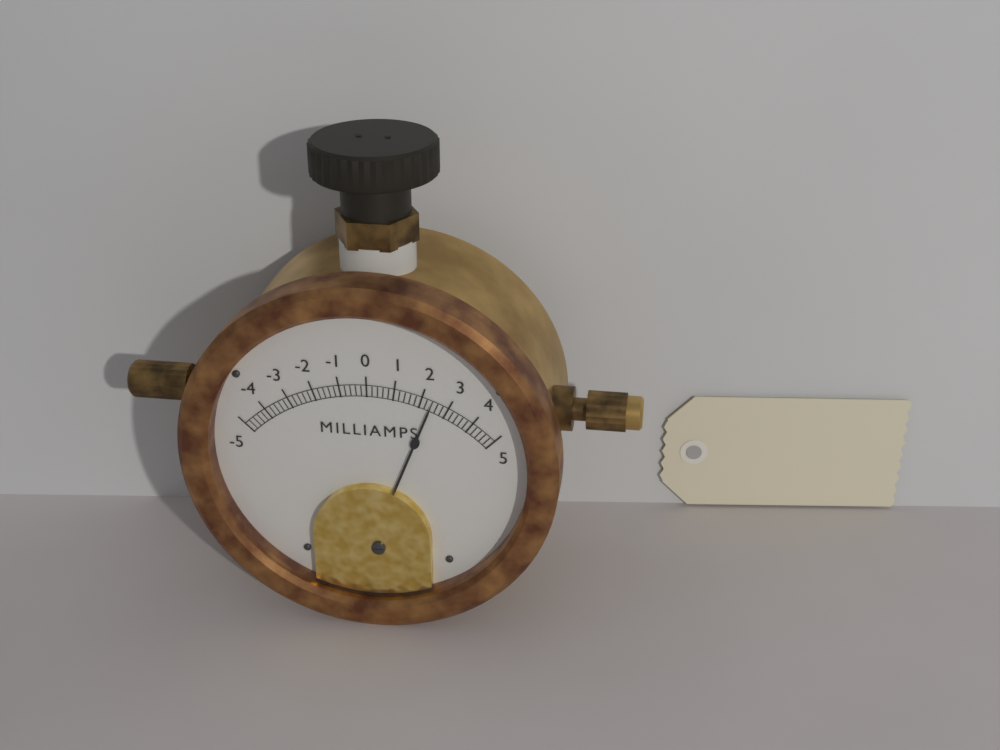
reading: 2.4 mA
